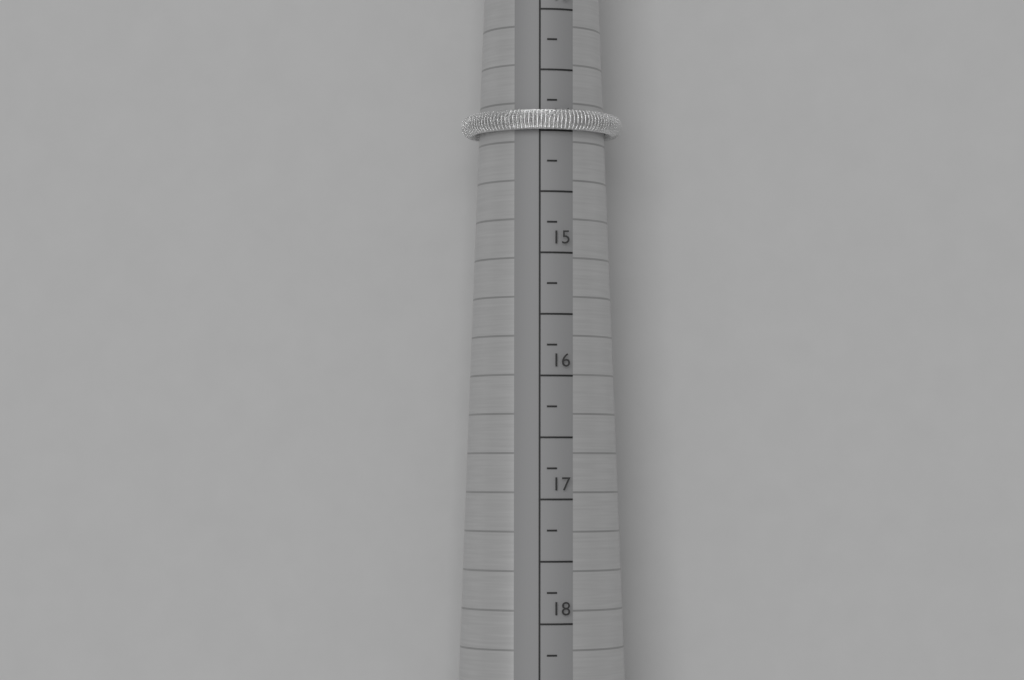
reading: 14.00 mm
